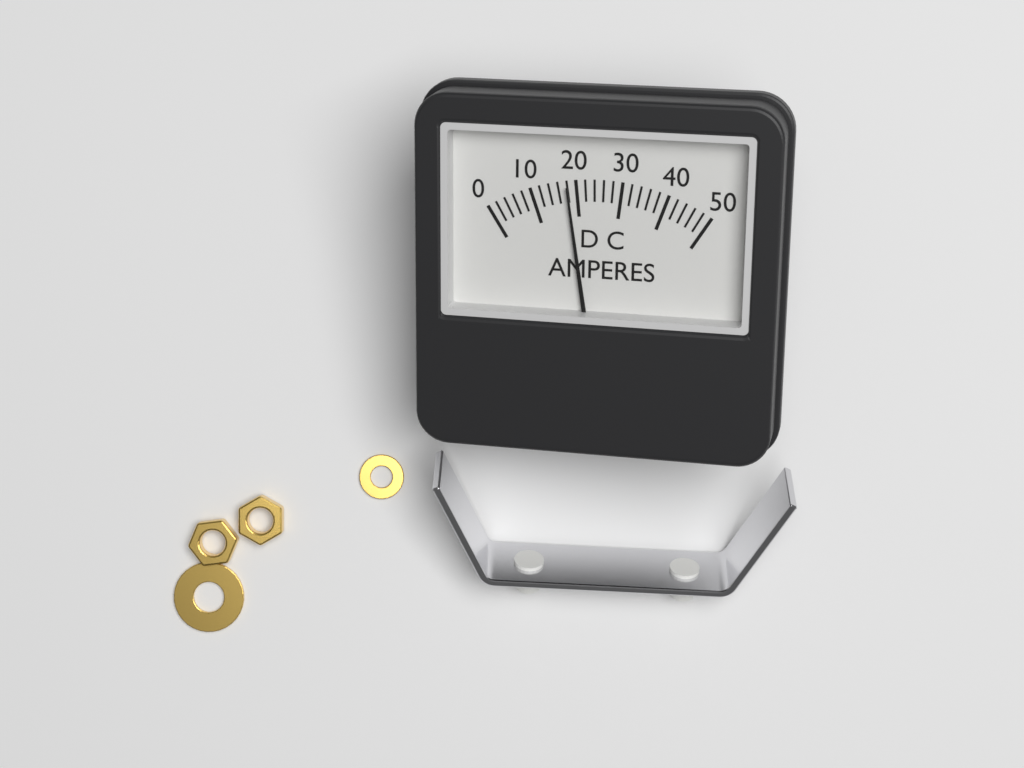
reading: 18 A
